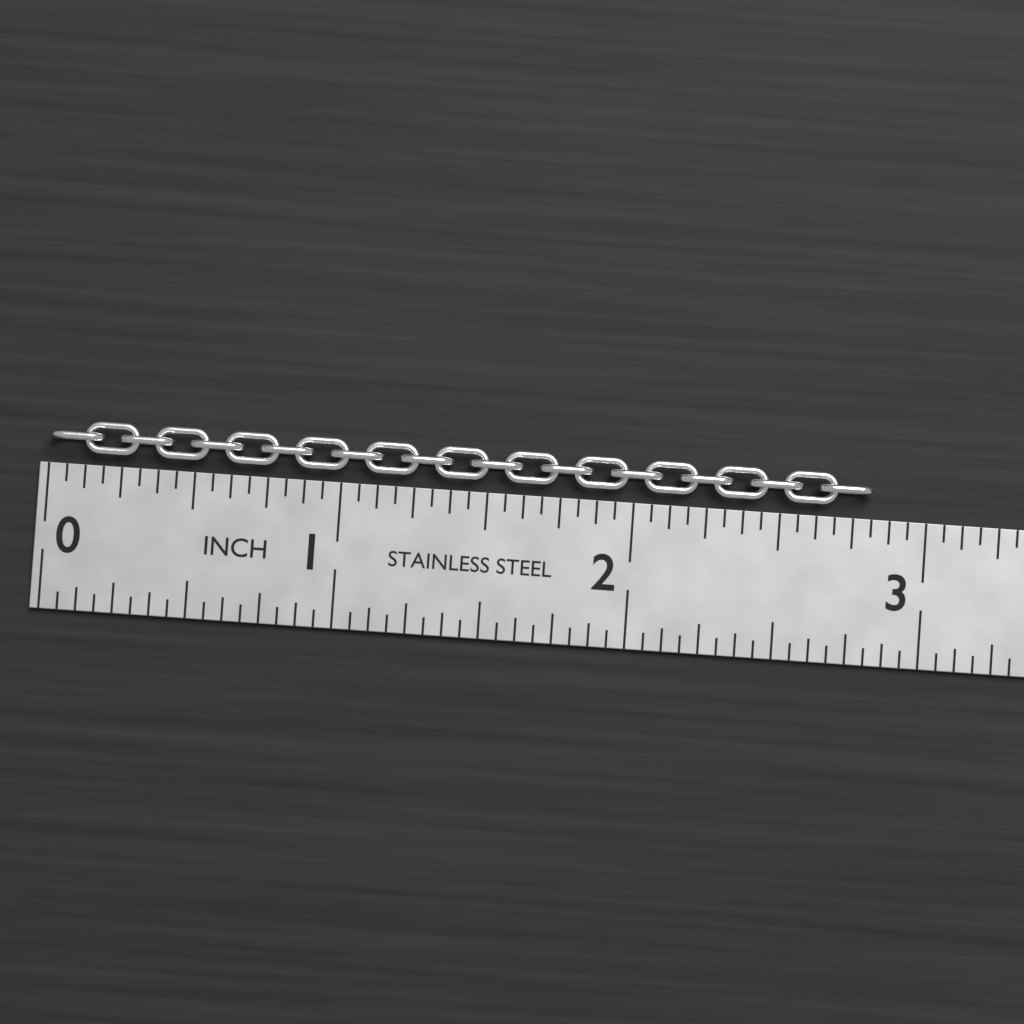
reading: 2.8125 in
